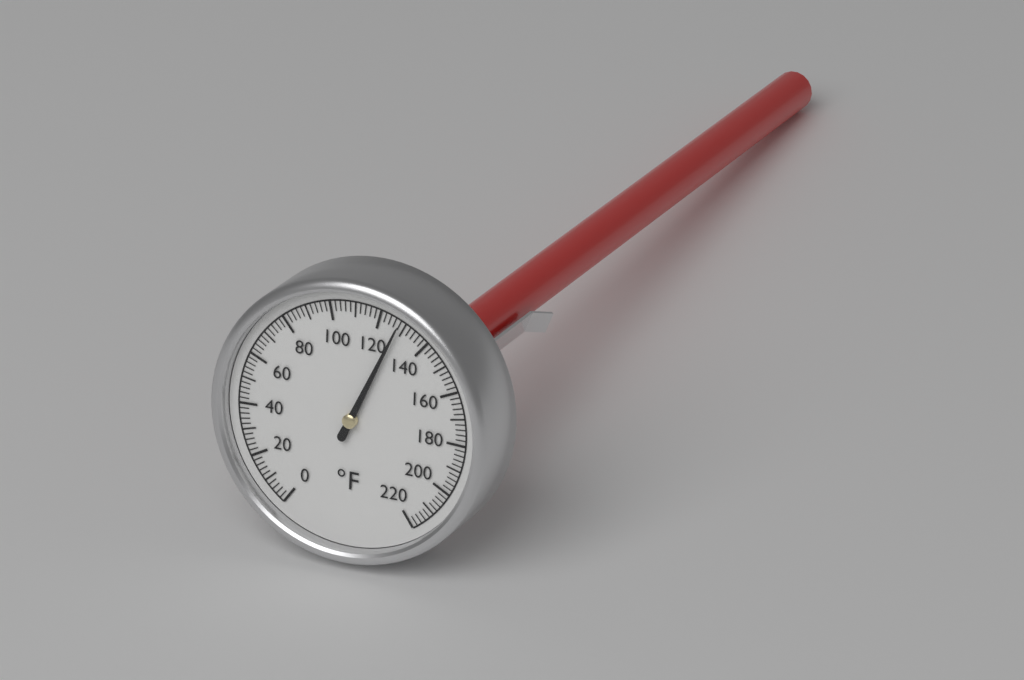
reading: 128 °F
